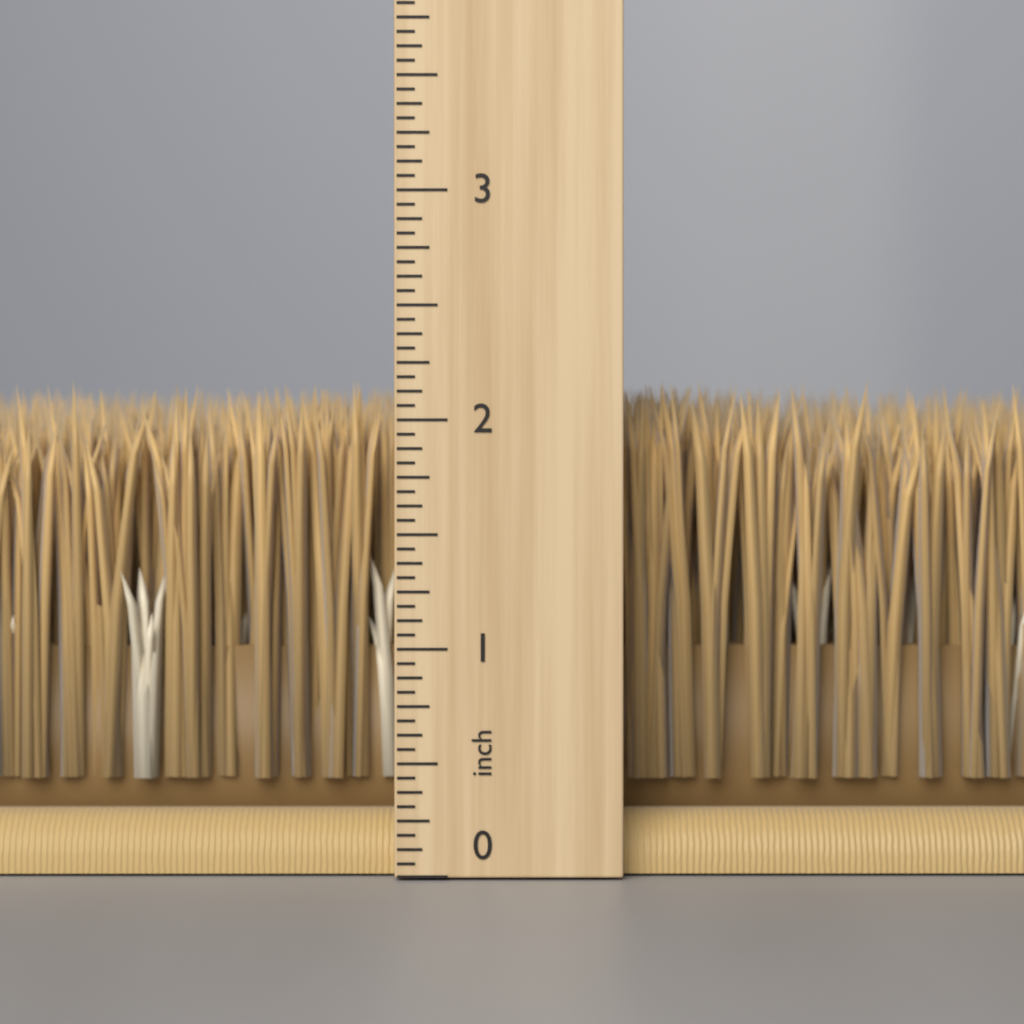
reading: 2.1875 inch
